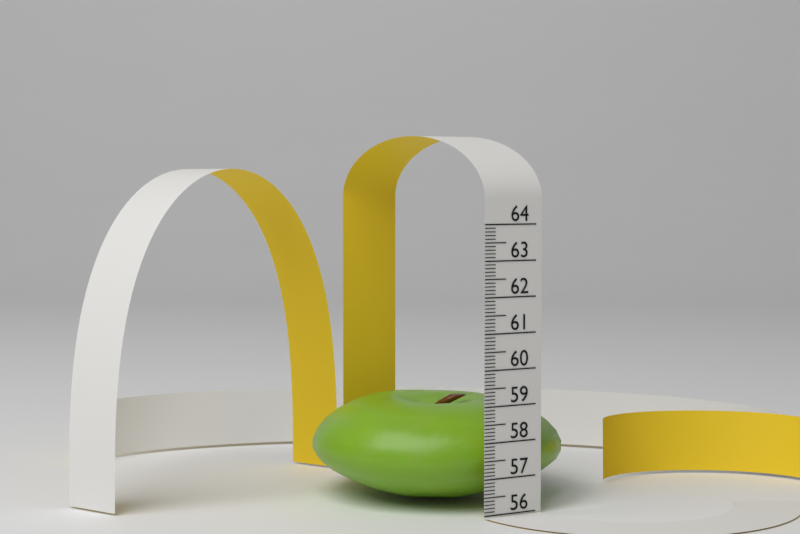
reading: 58.9 (no unit)
